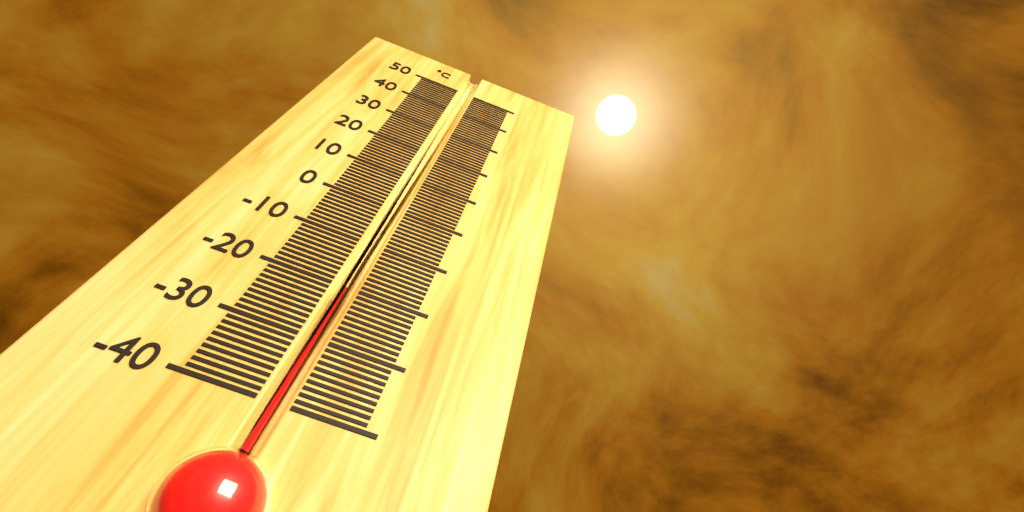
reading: -20 °C
